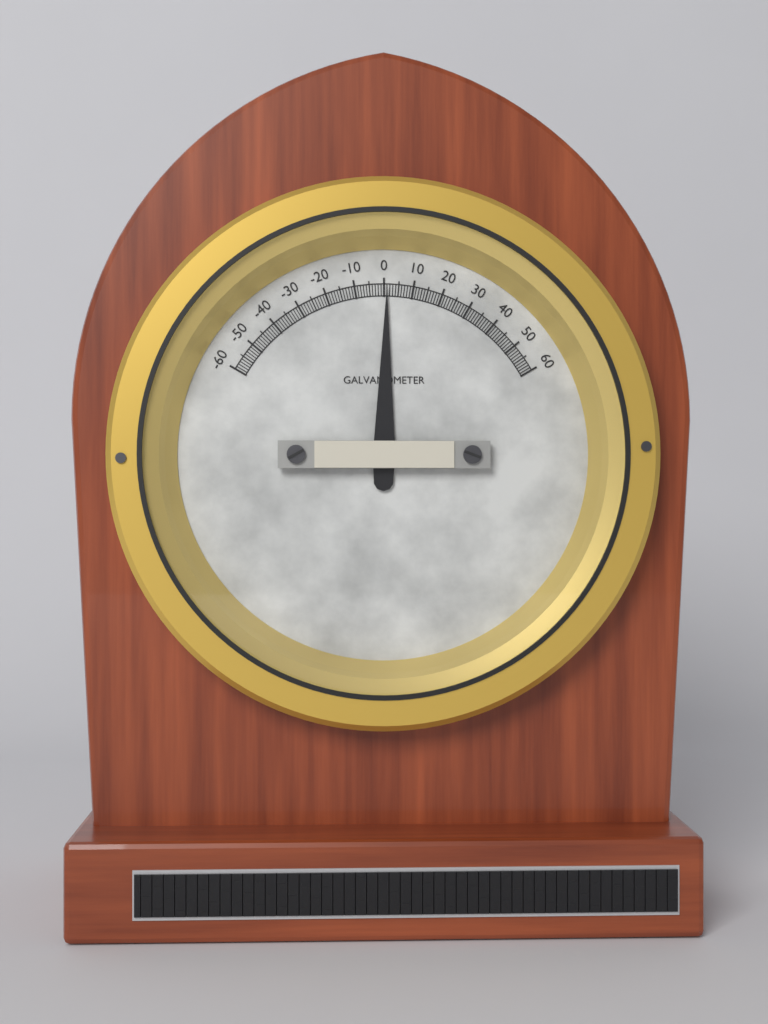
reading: 1 (no unit)
